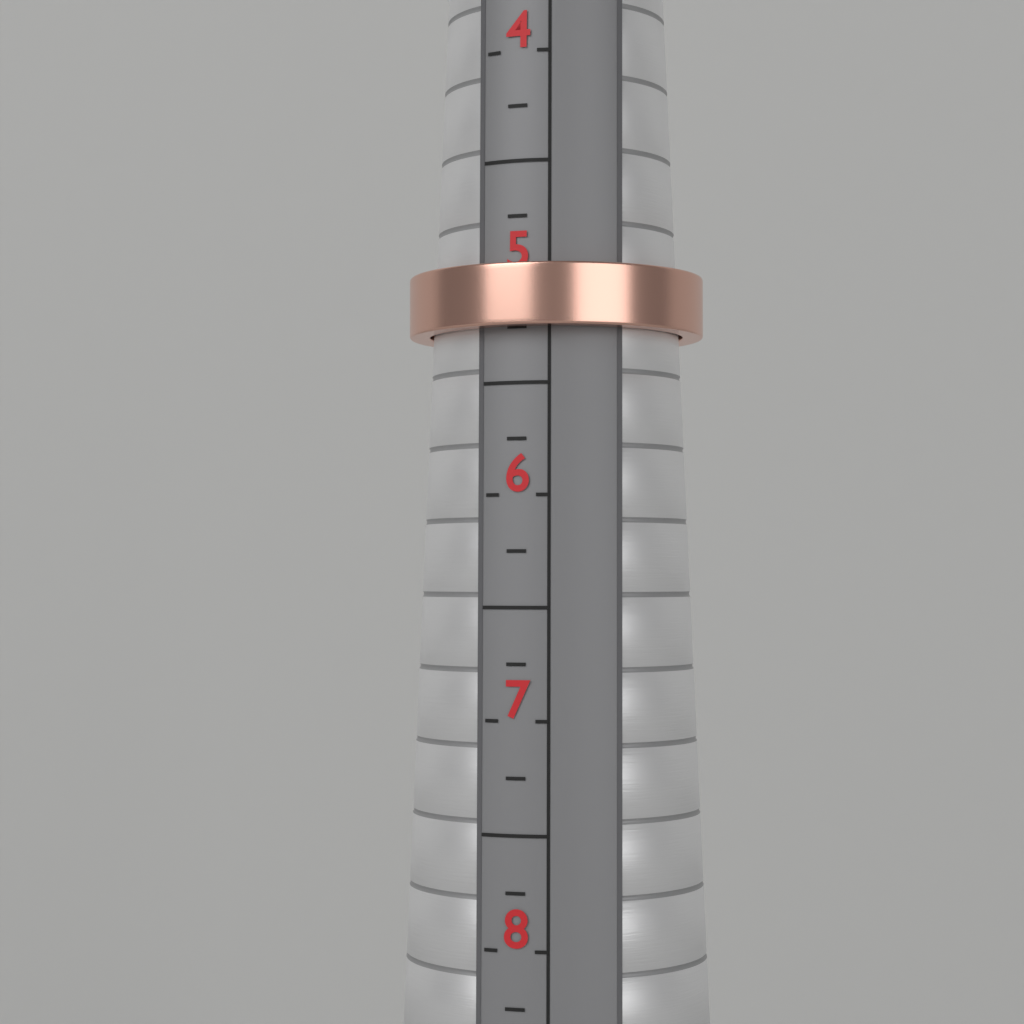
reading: 5.25 (no unit)
